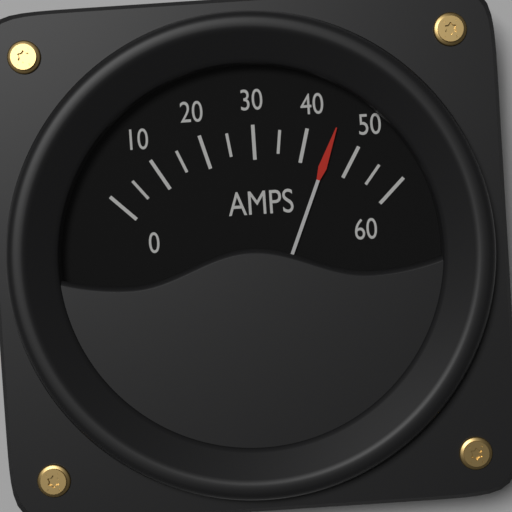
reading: 45 A
